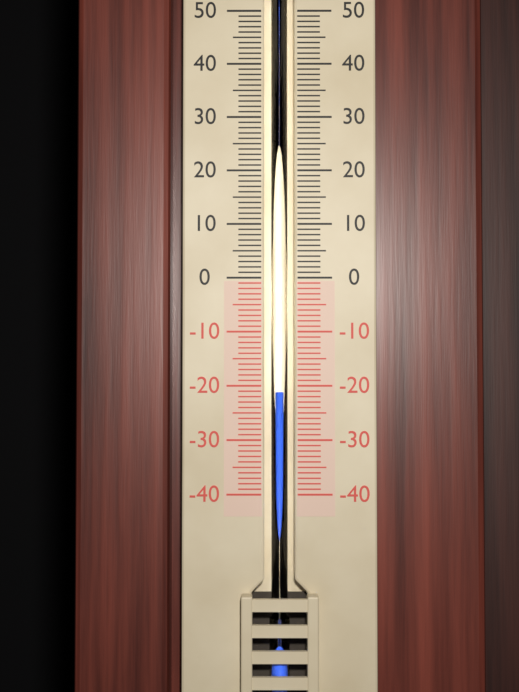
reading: -21 (no unit)
